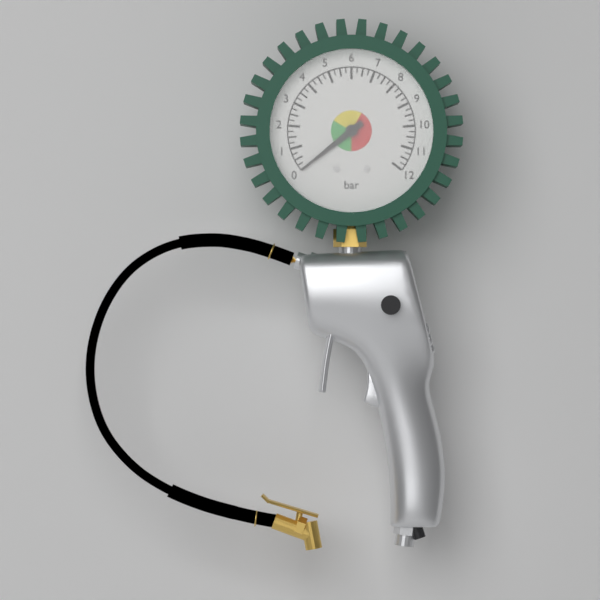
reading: 0.00 bar
